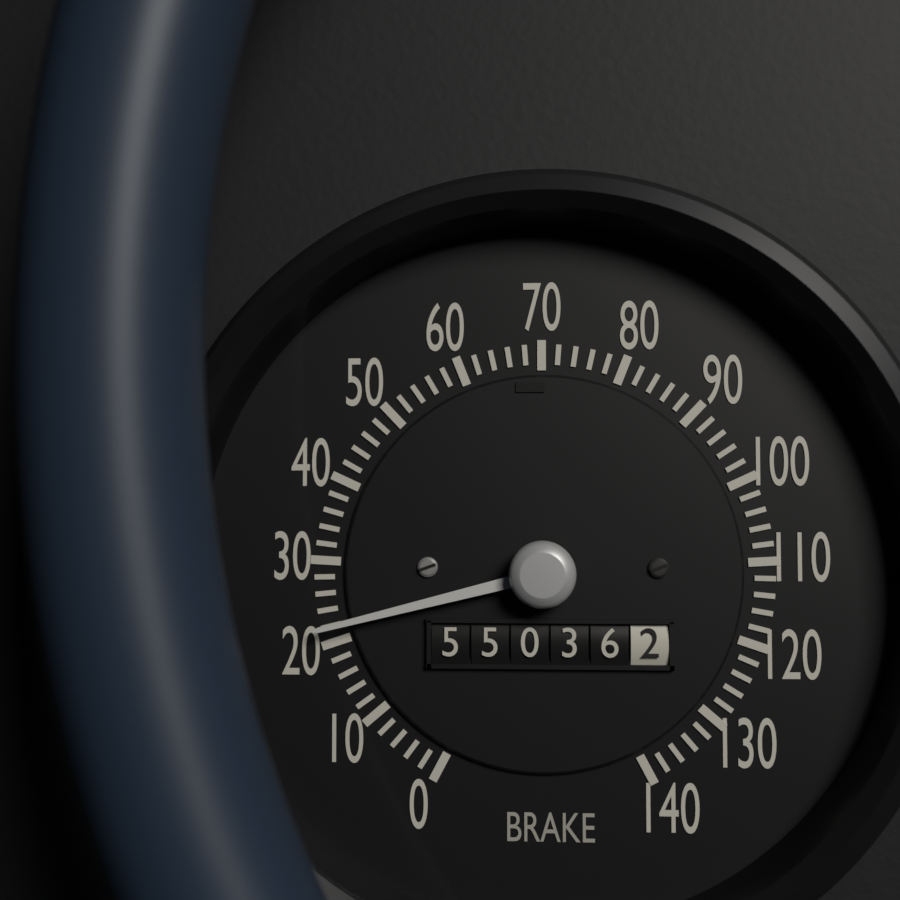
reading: 22 (no unit)
